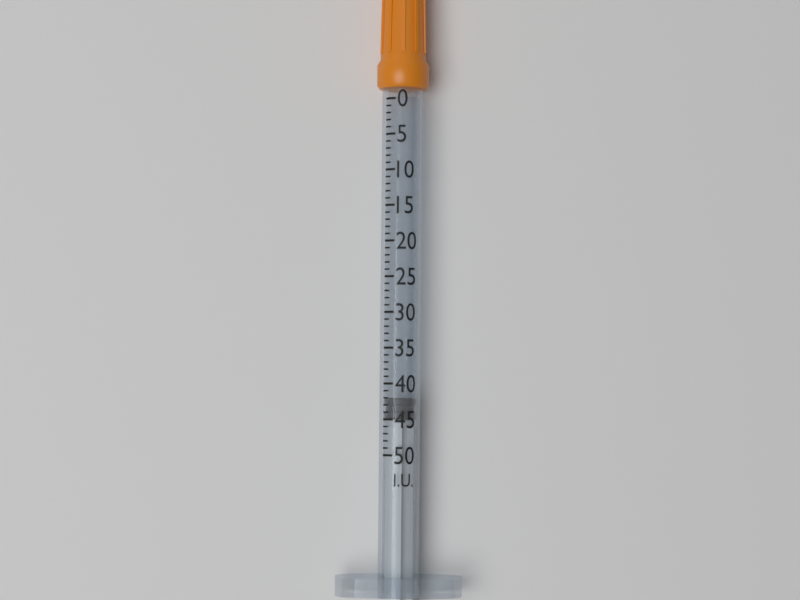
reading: 42 I.U.
